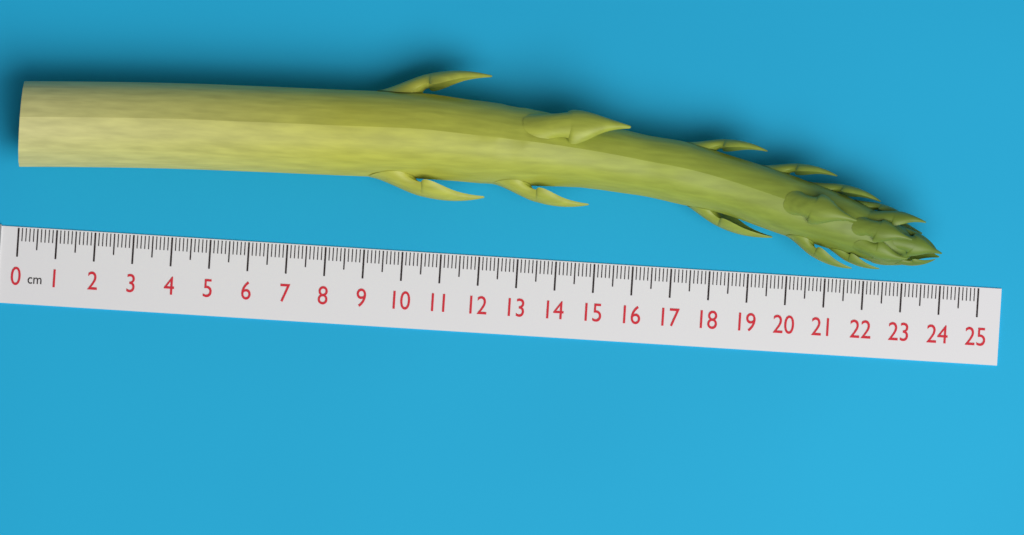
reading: 23.9 cm
